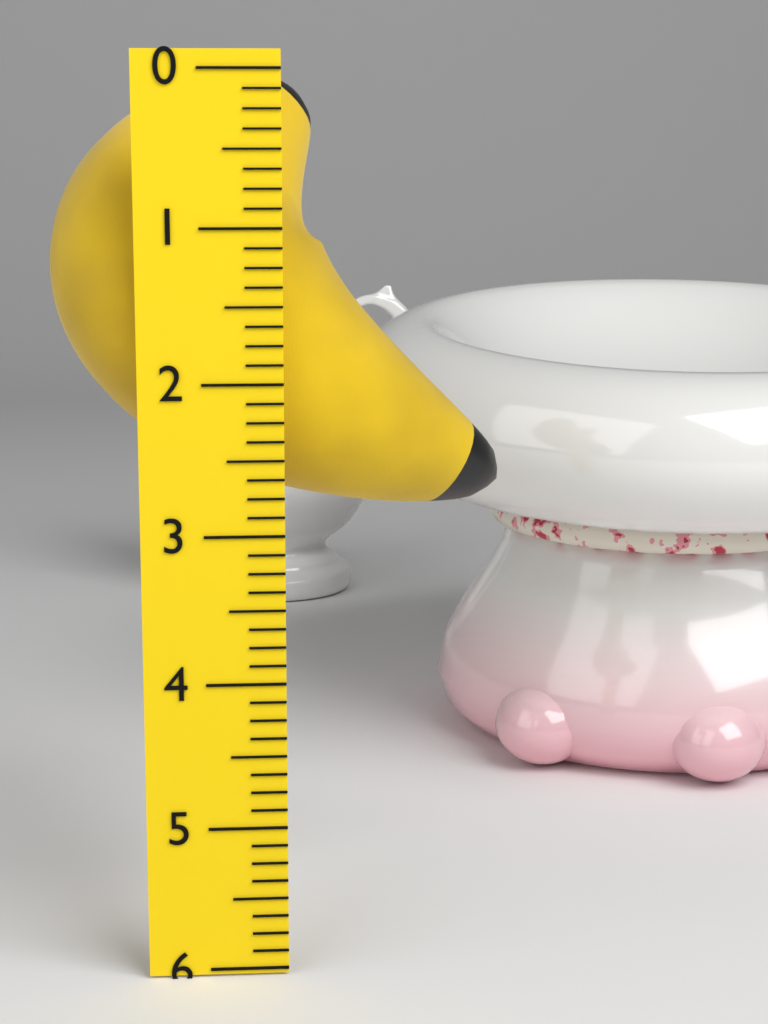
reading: 3.000 (no unit)
